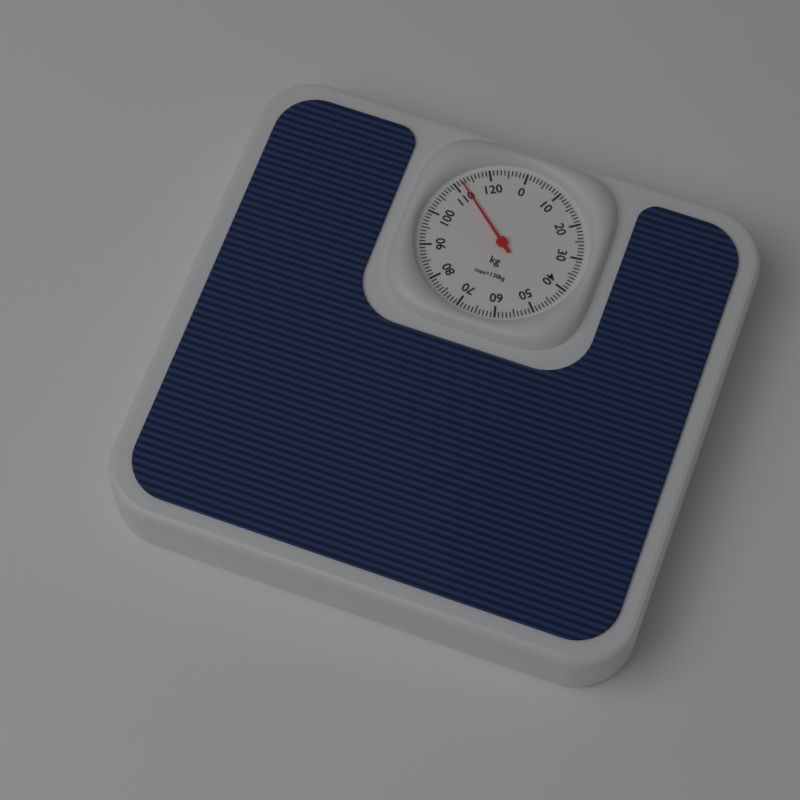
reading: 112 kg
